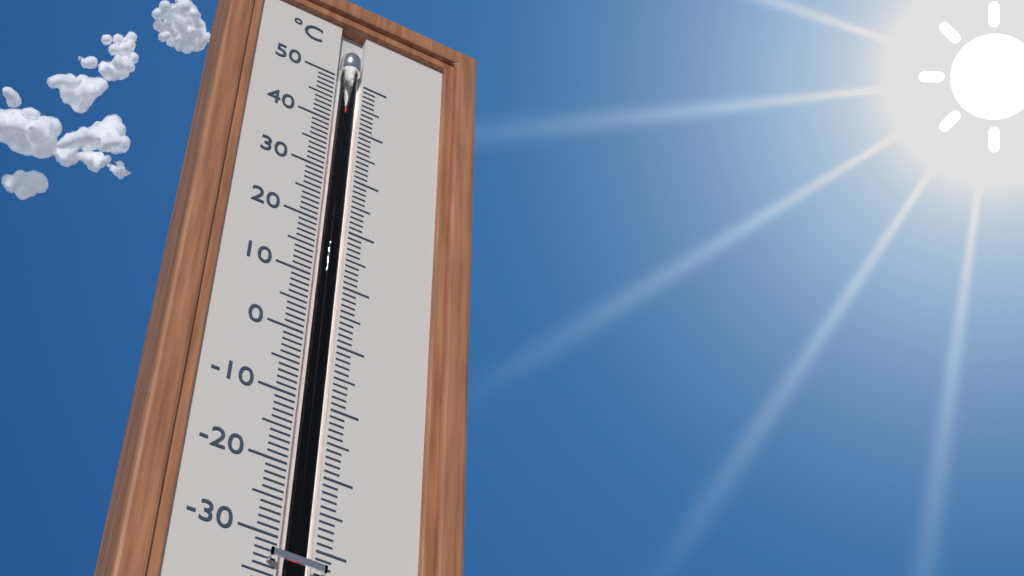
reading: 44 °C
